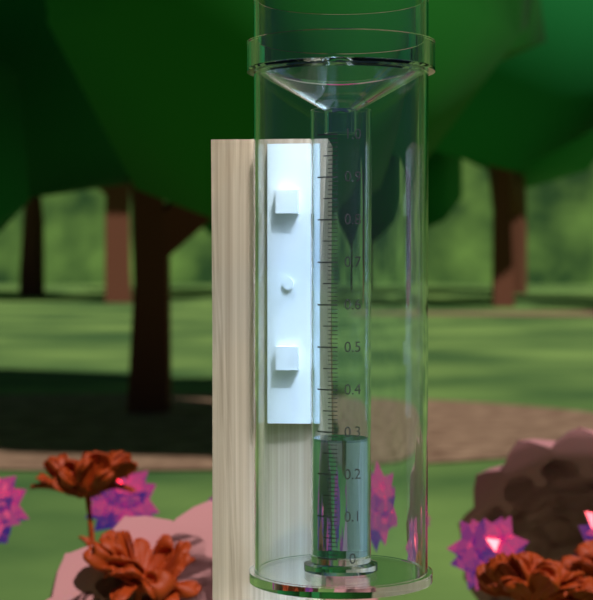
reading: 0.28 (no unit)
